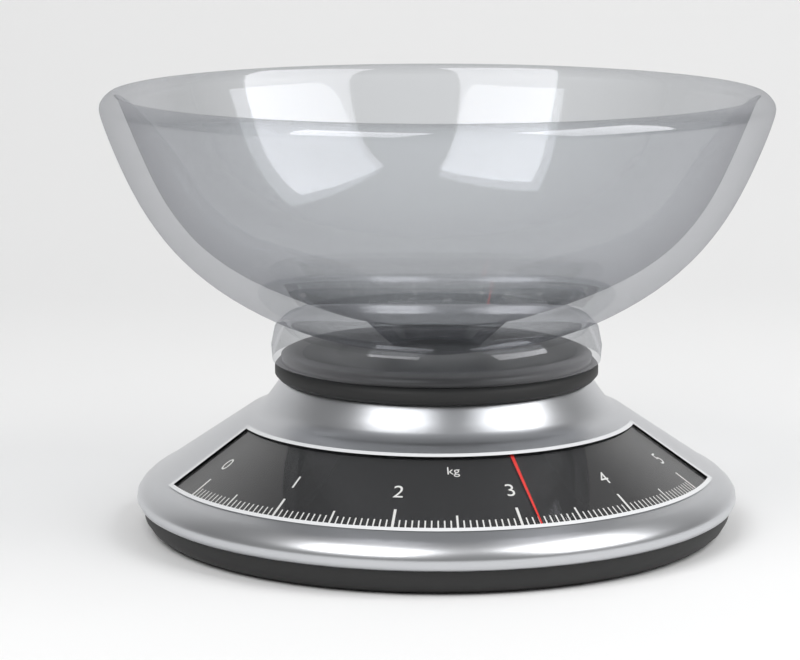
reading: 3.15 kg
